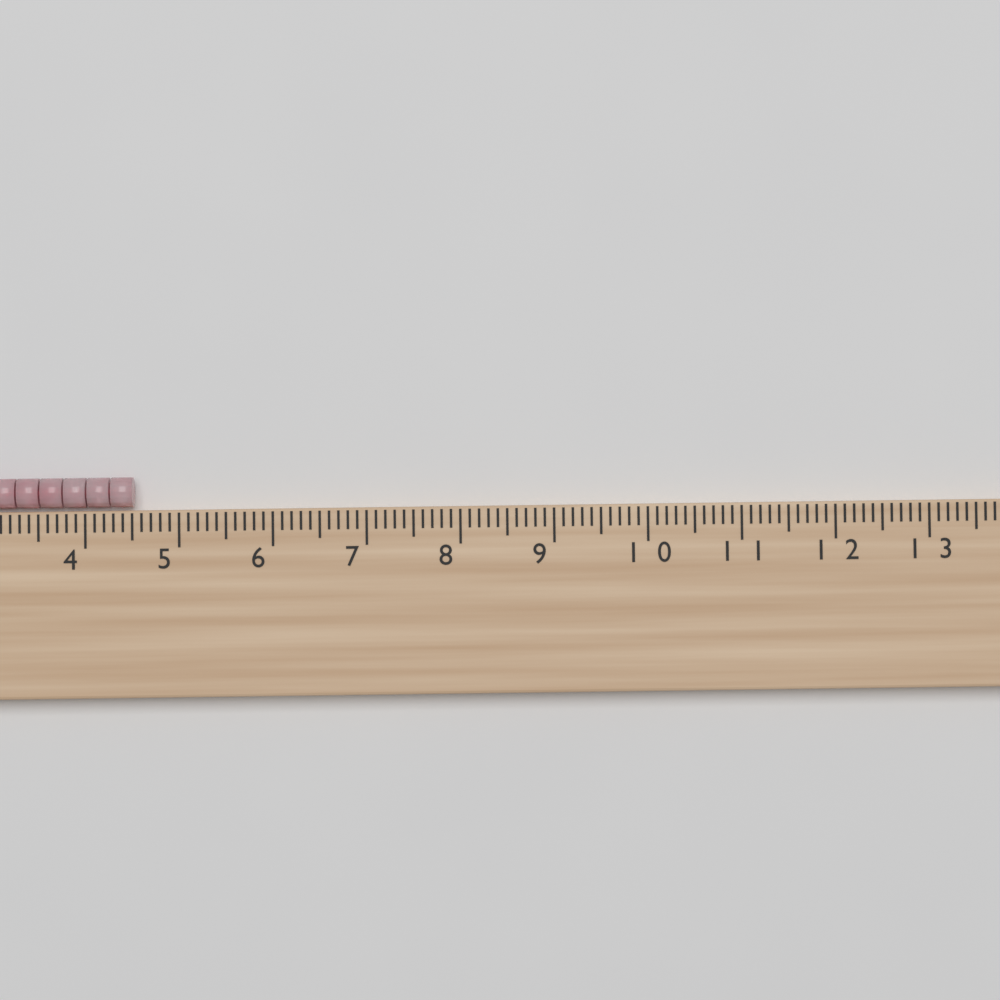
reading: 4.5 cm
